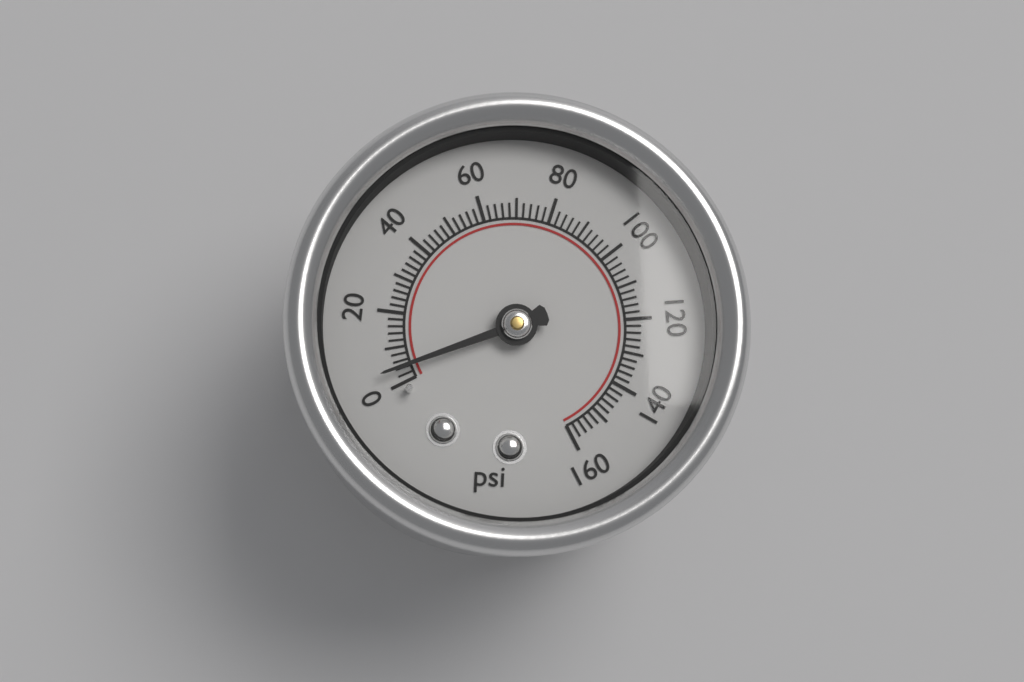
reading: 4 psi
